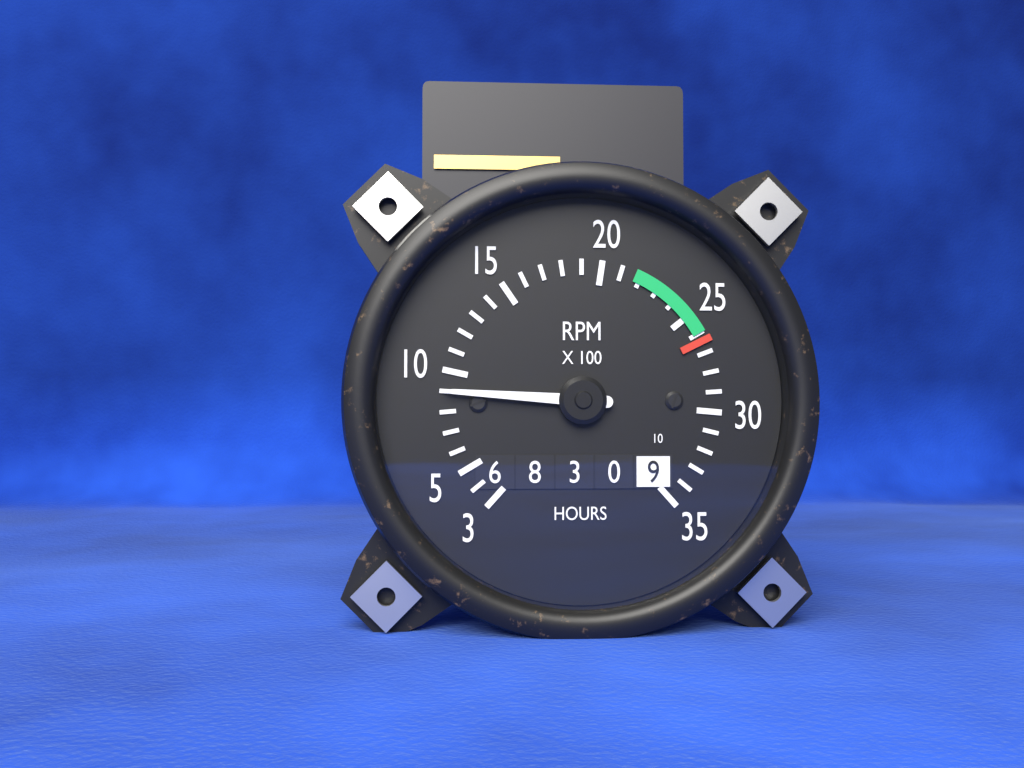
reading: 900 RPM
